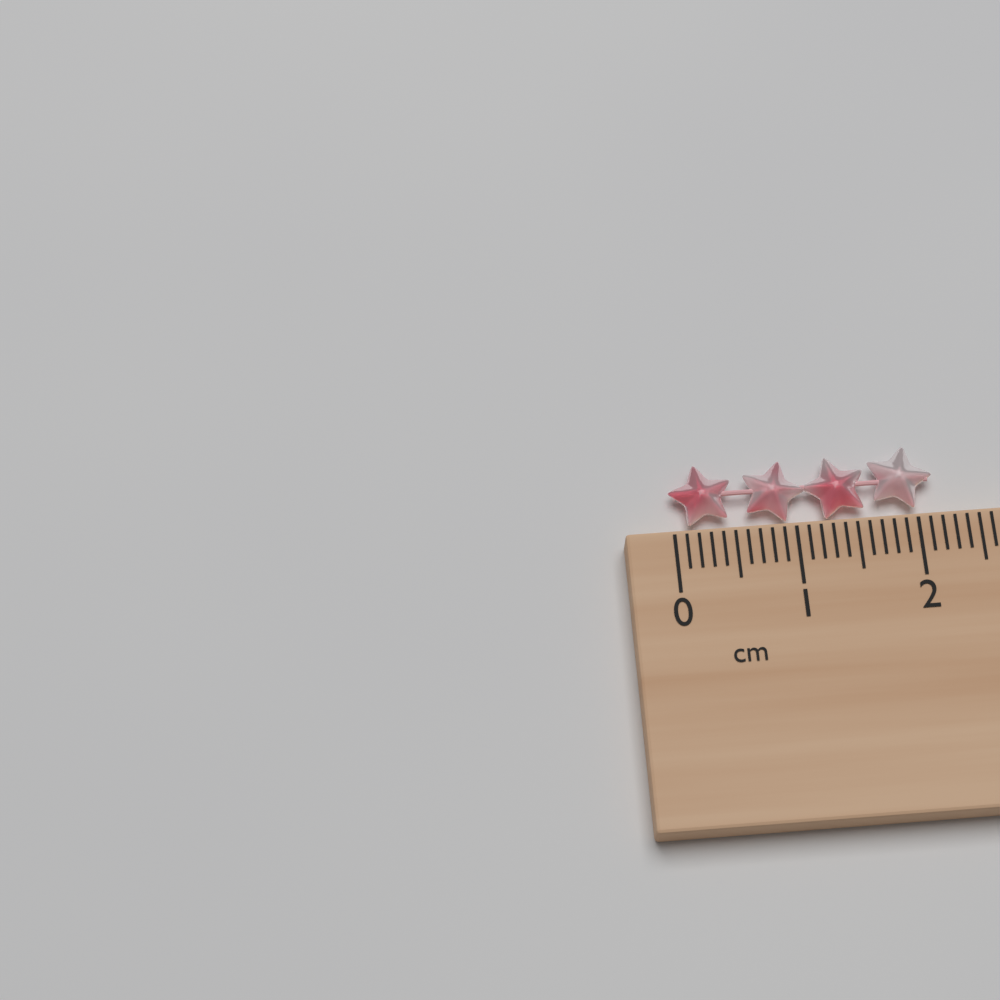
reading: 2.2 cm
